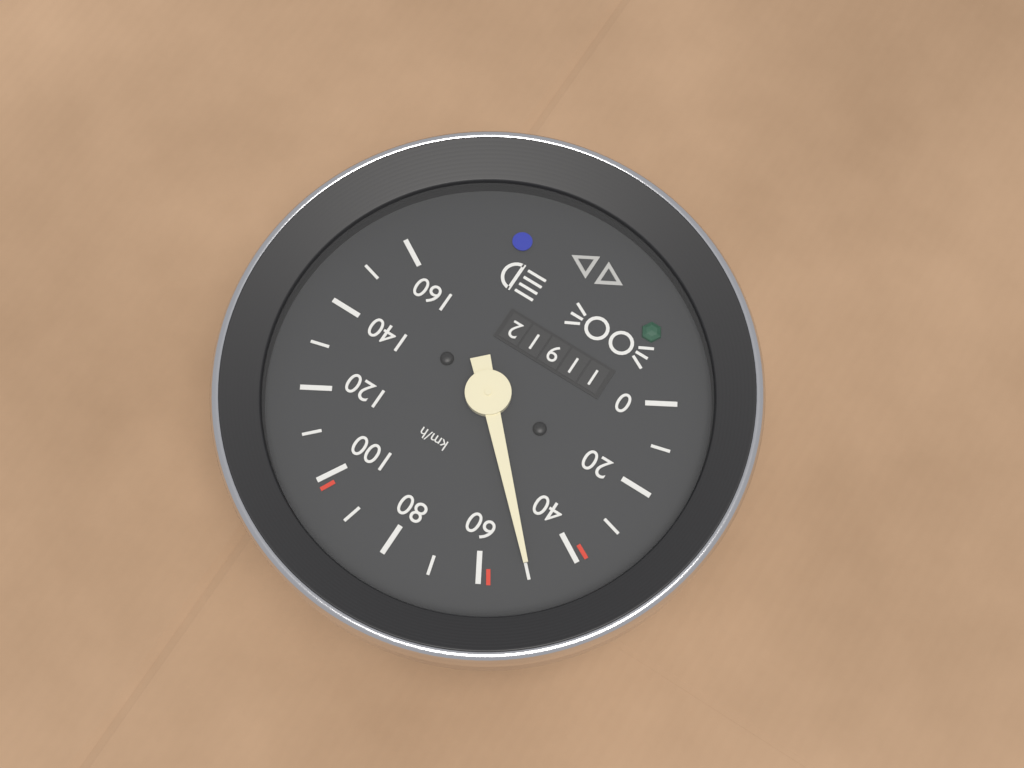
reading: 50 km/h
